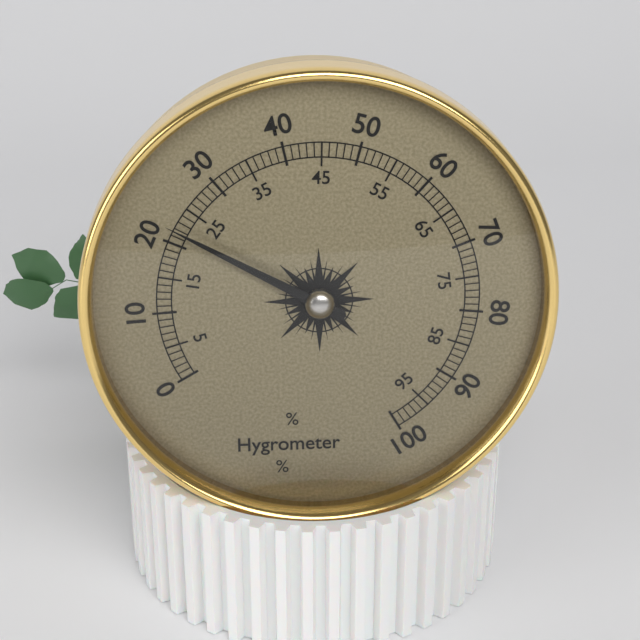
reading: 22 %
